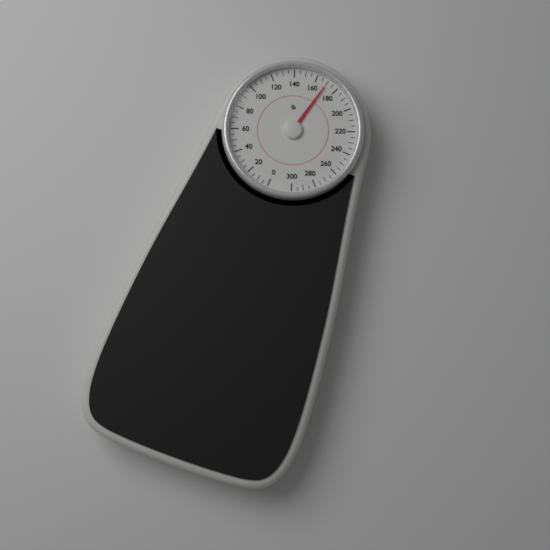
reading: 170 lb
